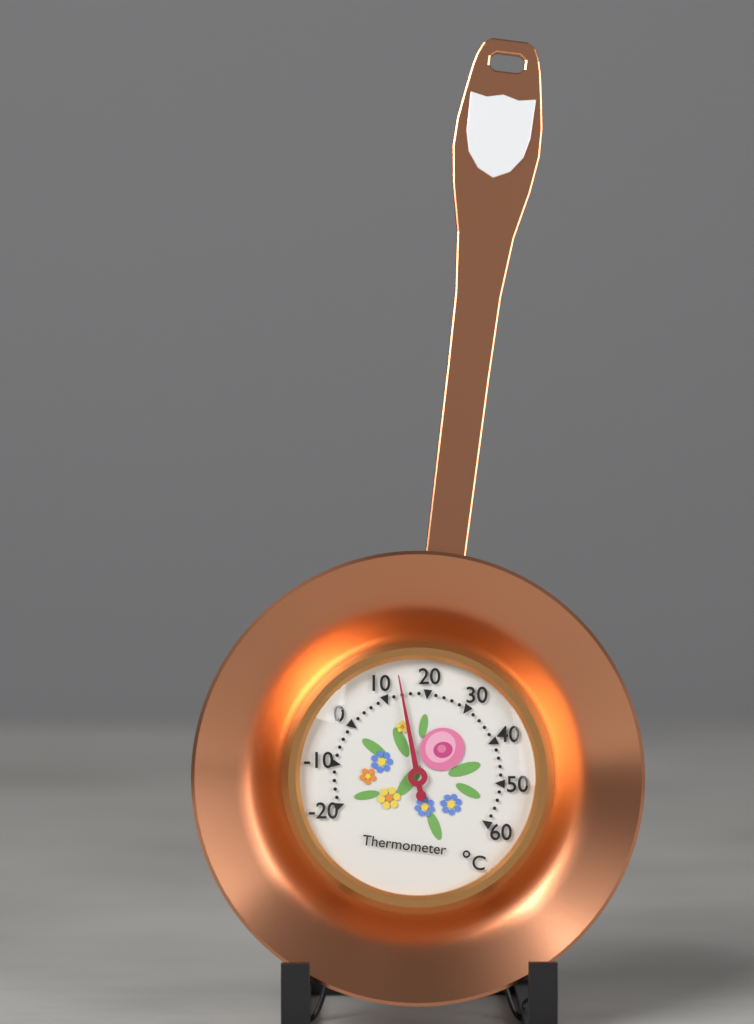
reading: 14 °C
